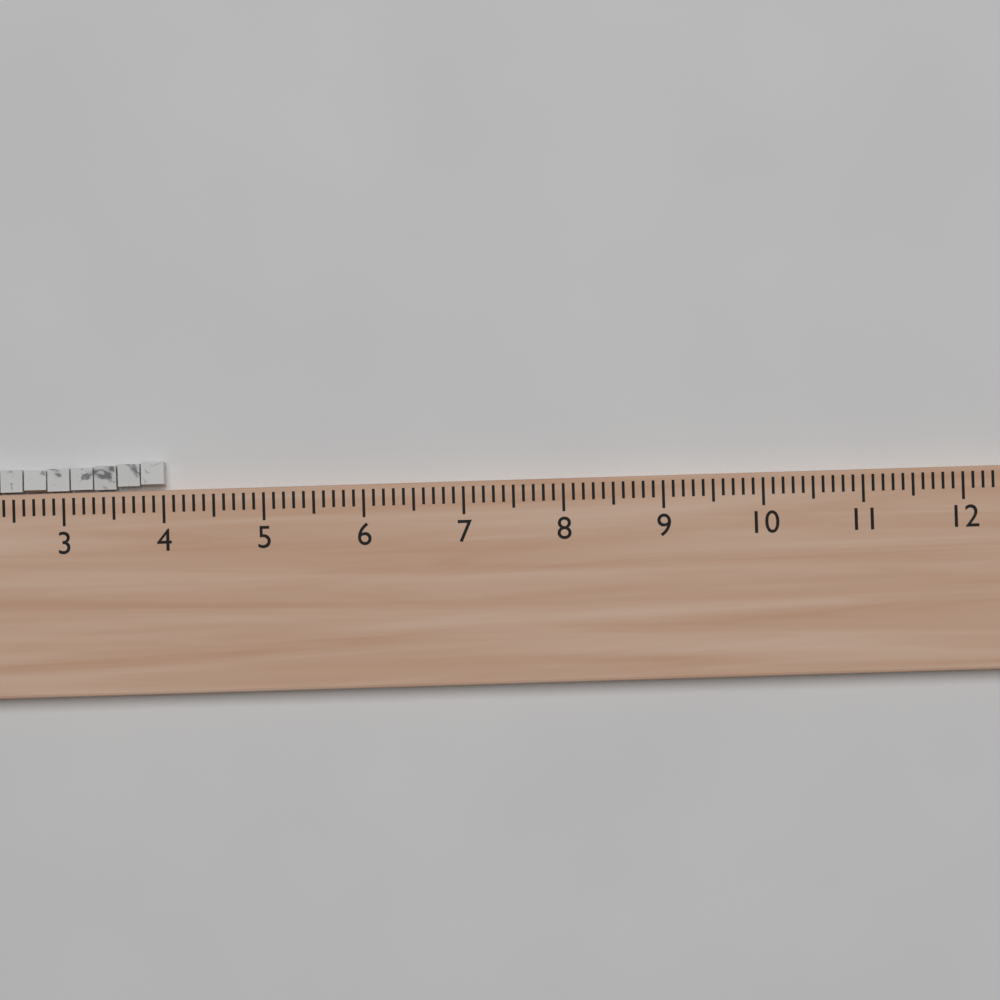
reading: 4.0 (no unit)
